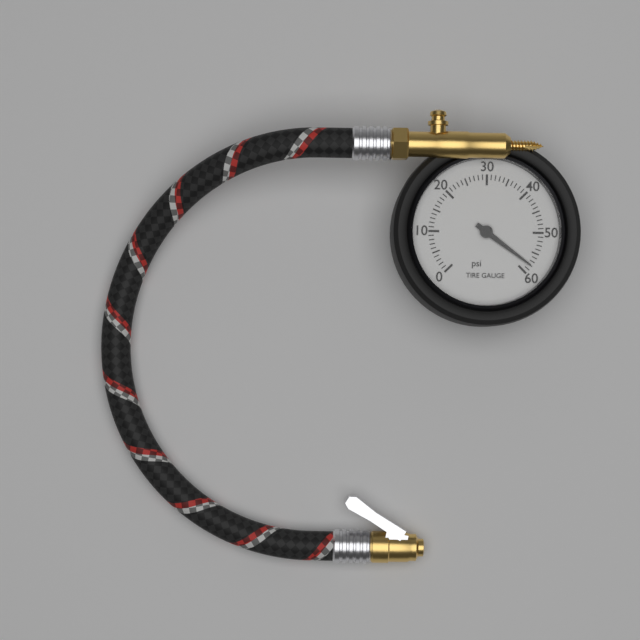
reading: 58 psi
